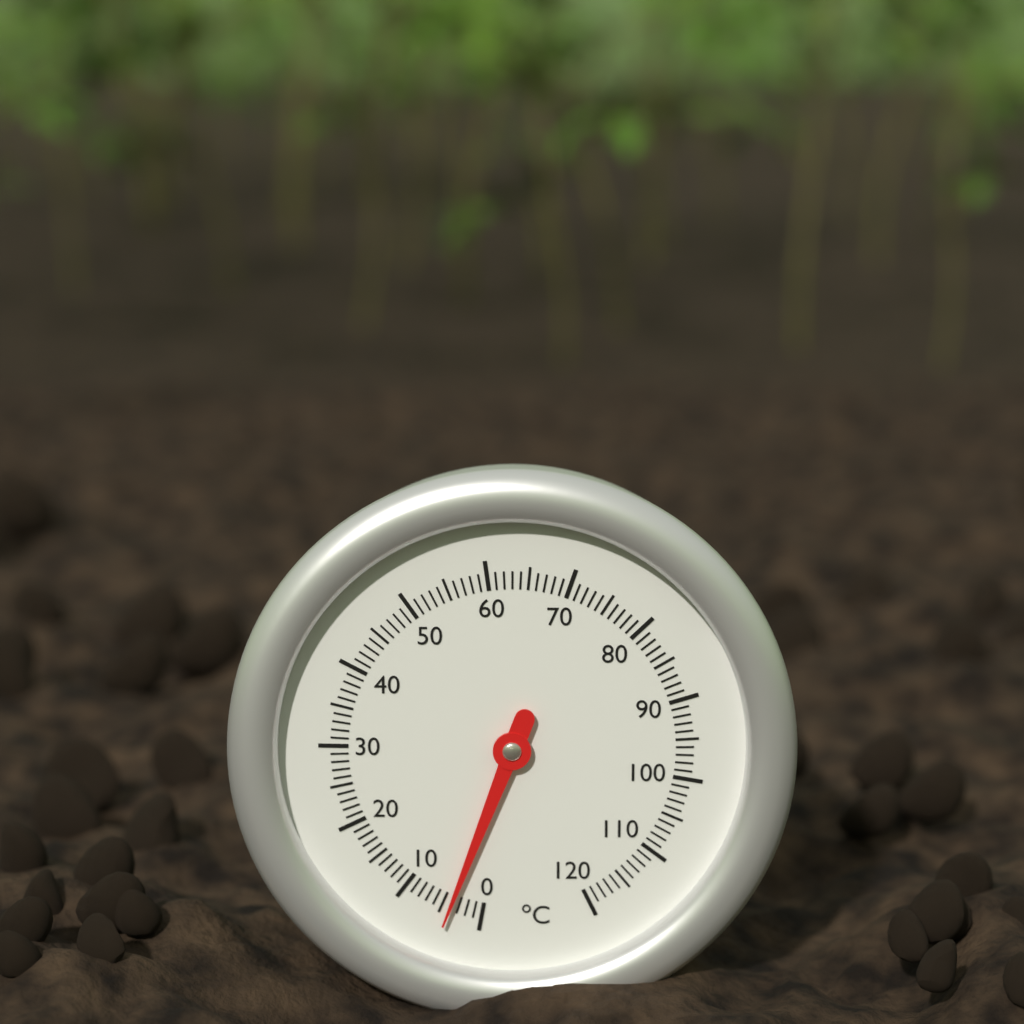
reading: 4 °C
